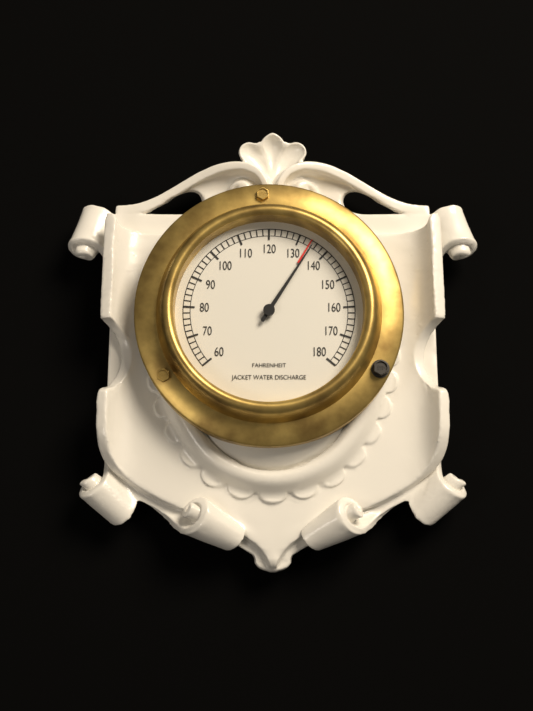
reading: 135 °F
